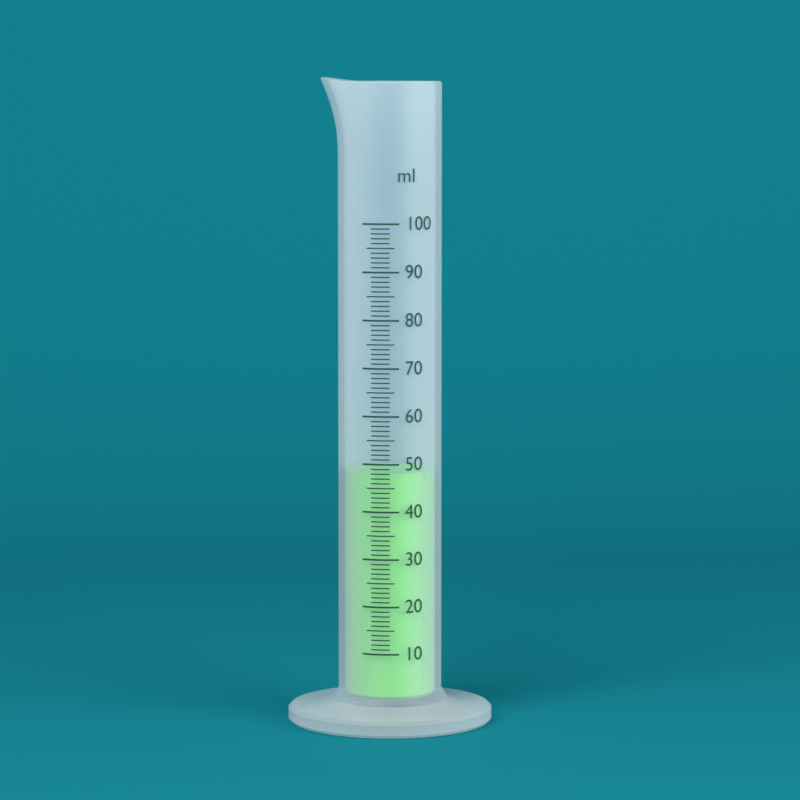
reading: 48 ml
